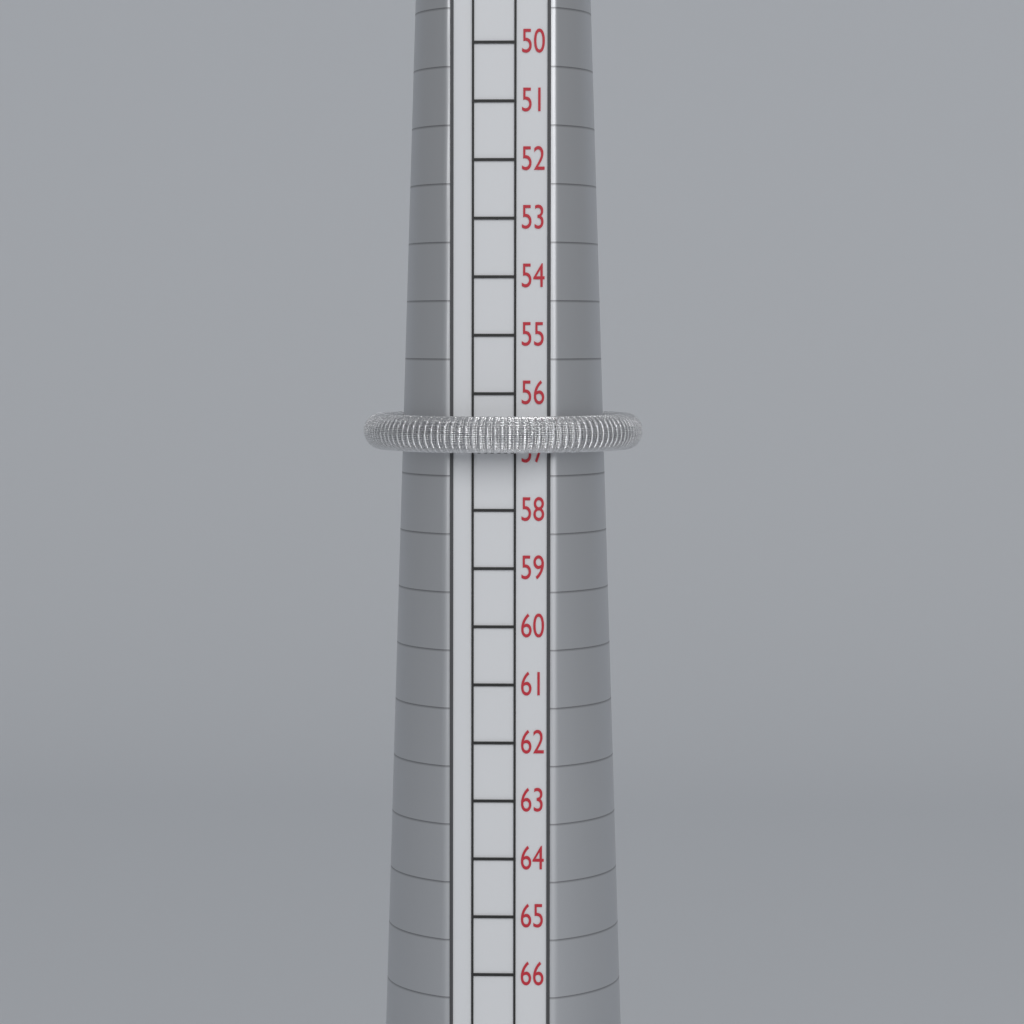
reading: 57 mm
